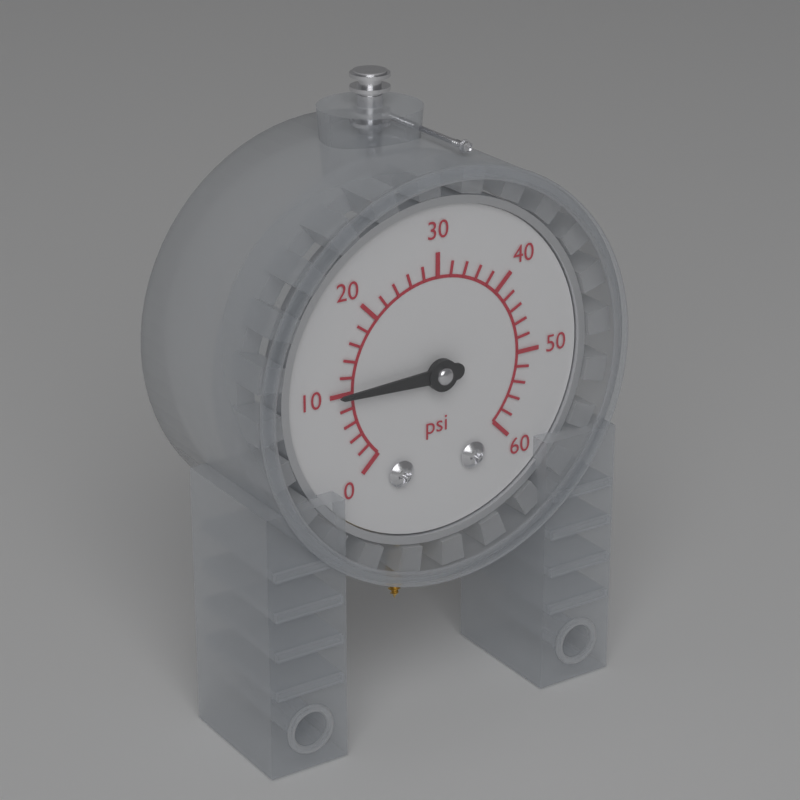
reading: 10 psi
